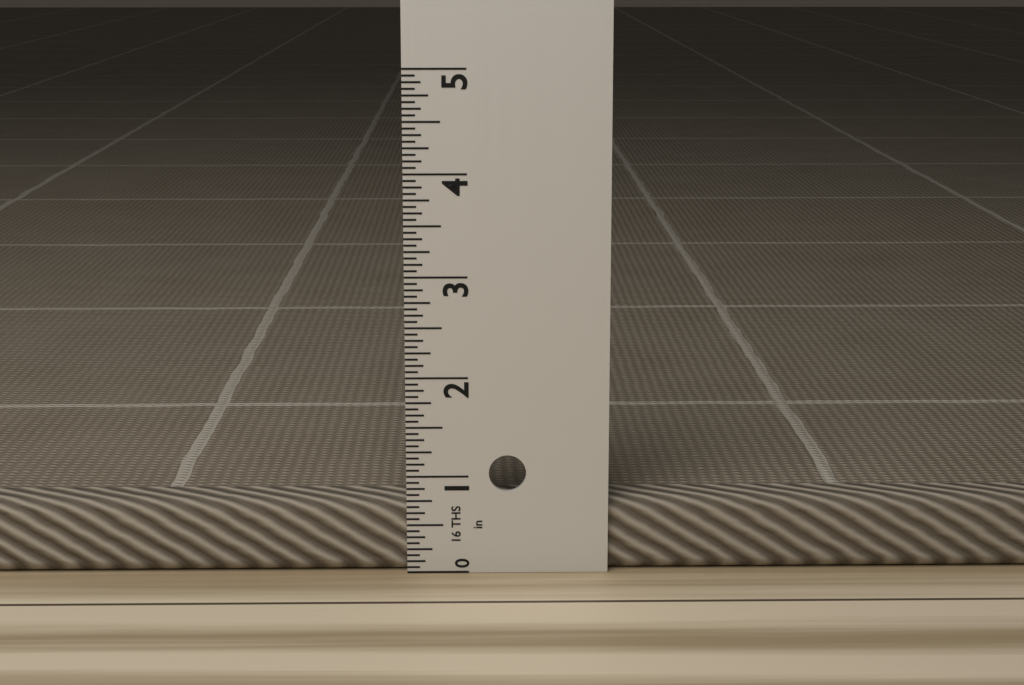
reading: 0.7500 in
